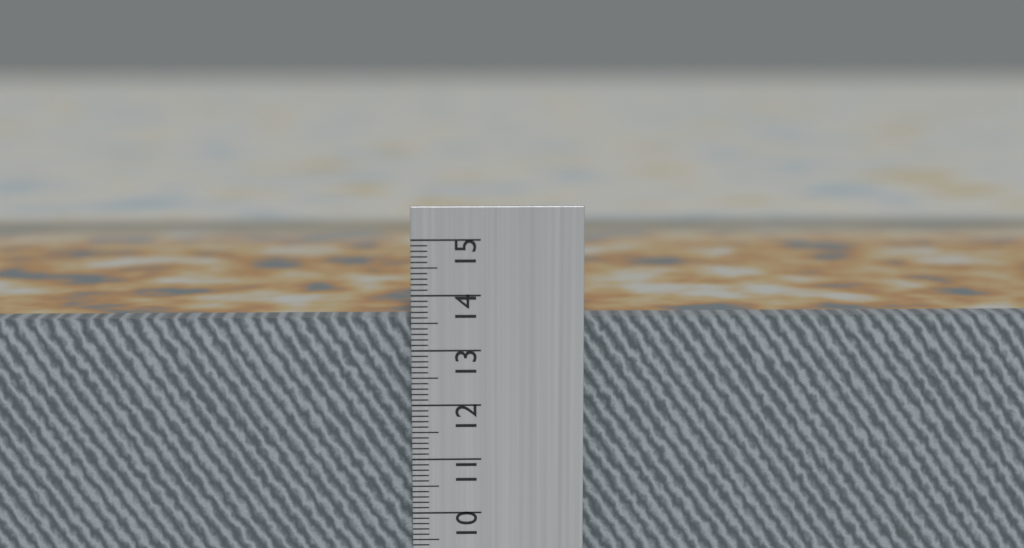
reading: 13.5 cm
